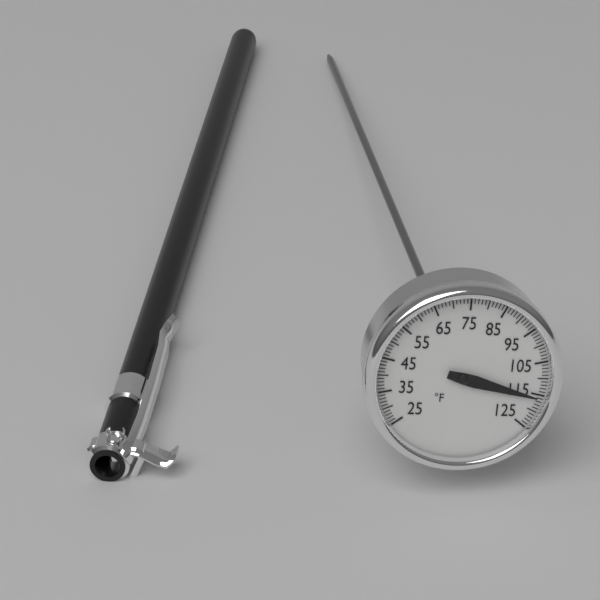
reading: 116 °F
